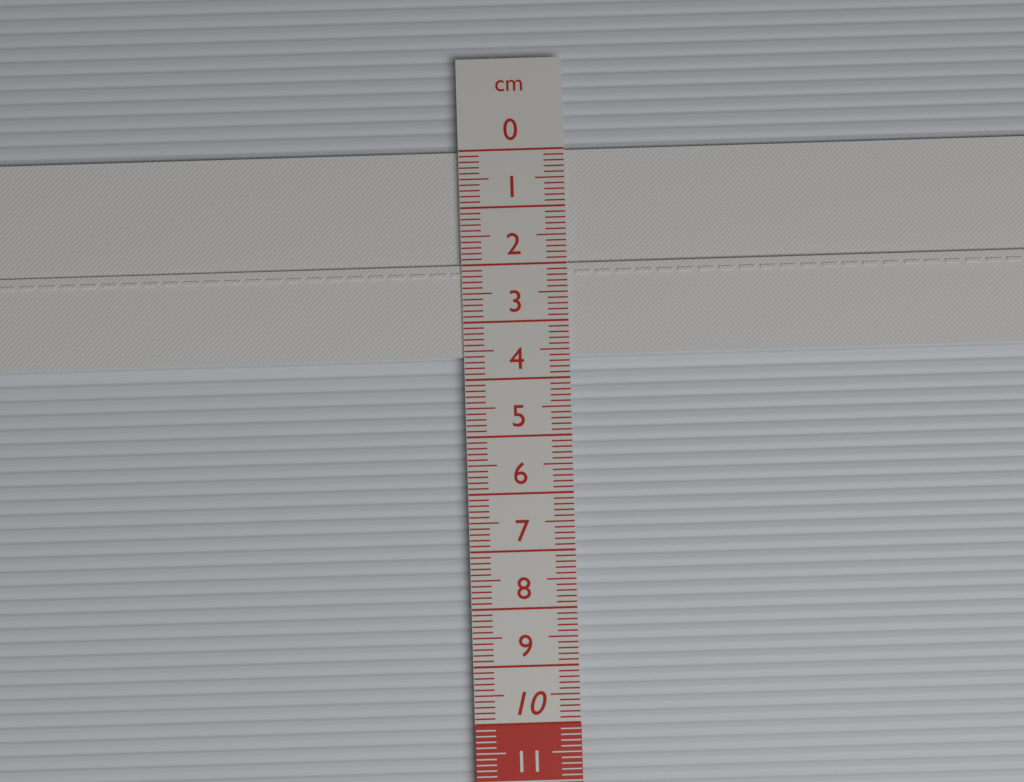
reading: 3.6 cm
